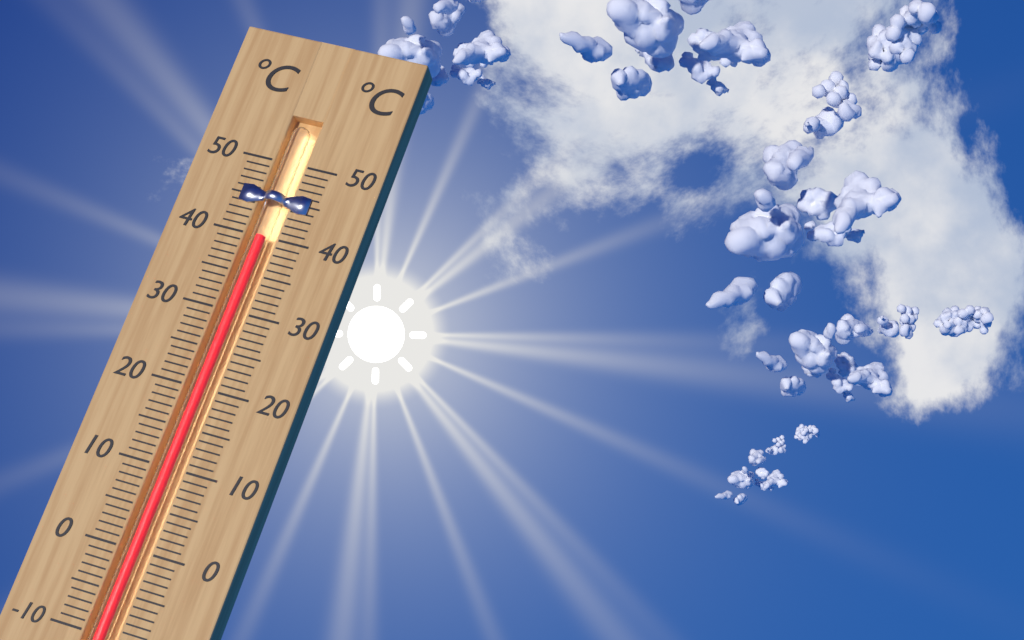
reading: 40 °C
